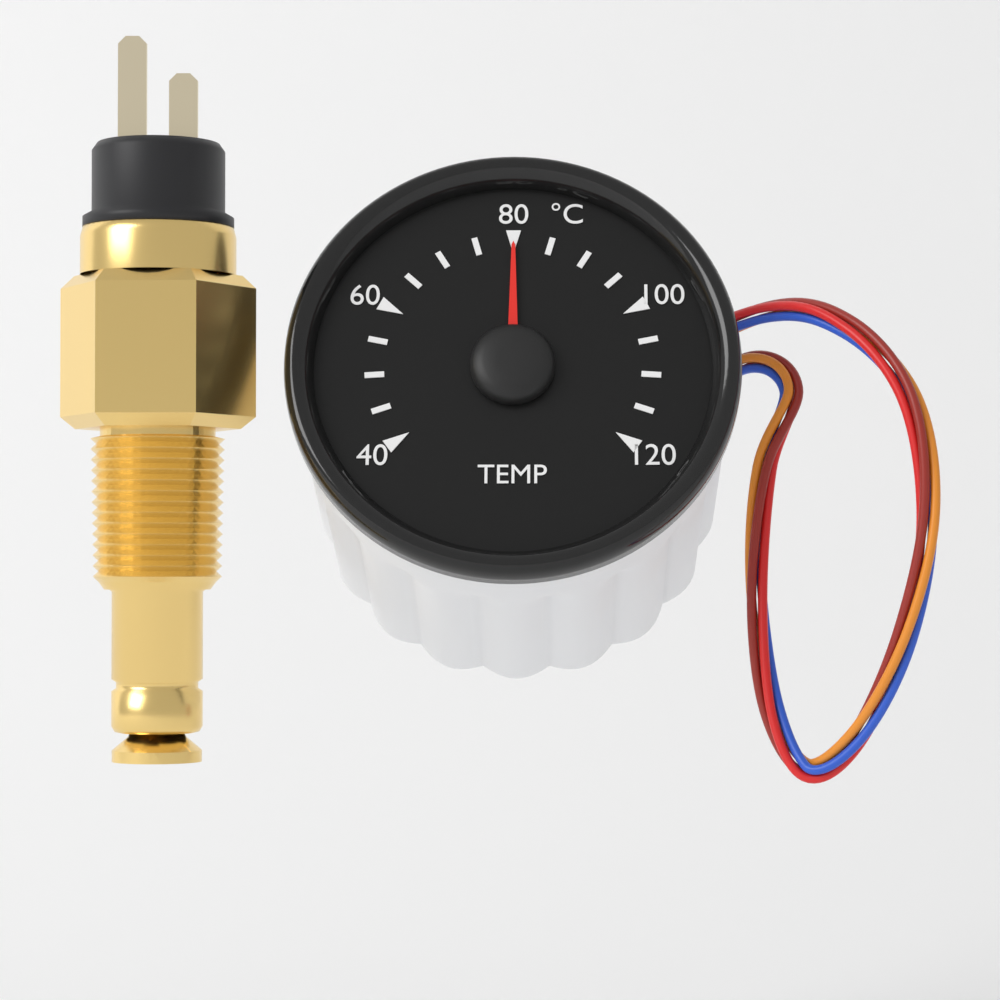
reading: 80 °C
